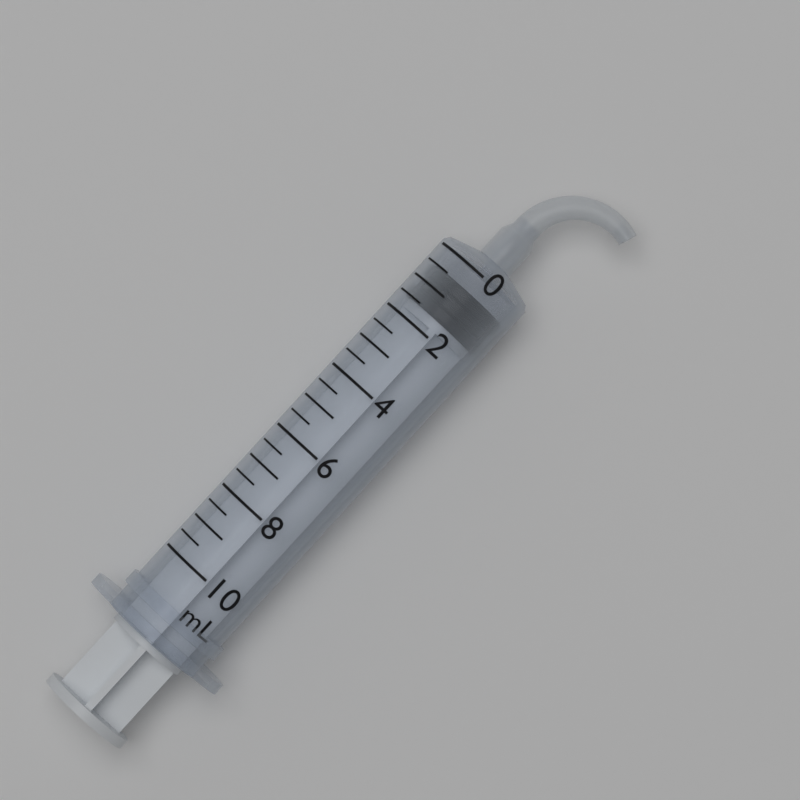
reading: 0.5 mL
